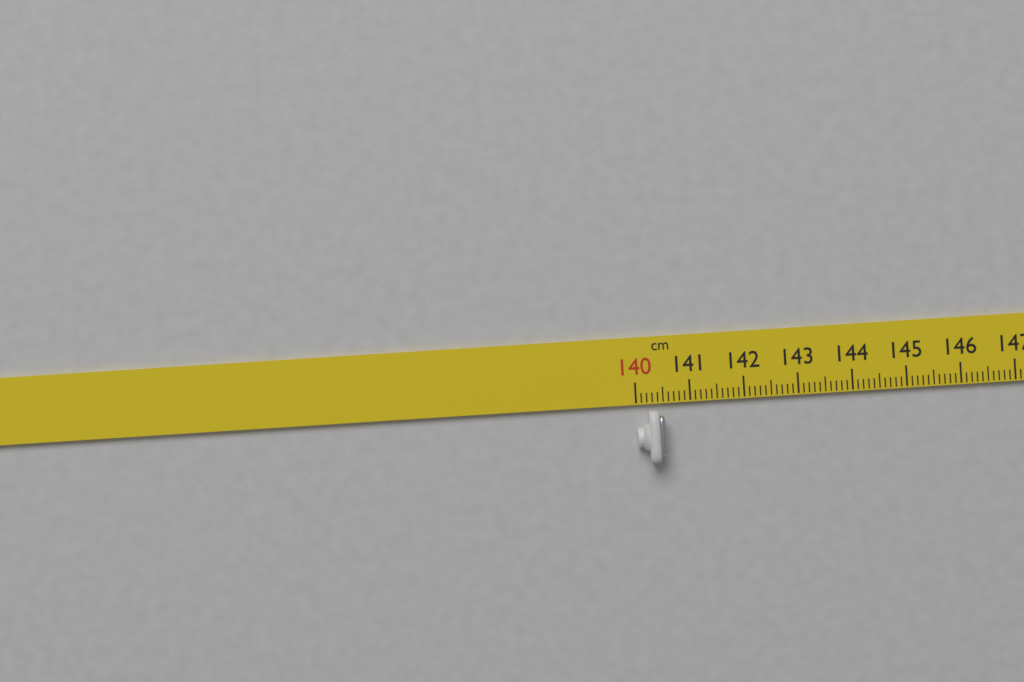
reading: 140.5 cm
